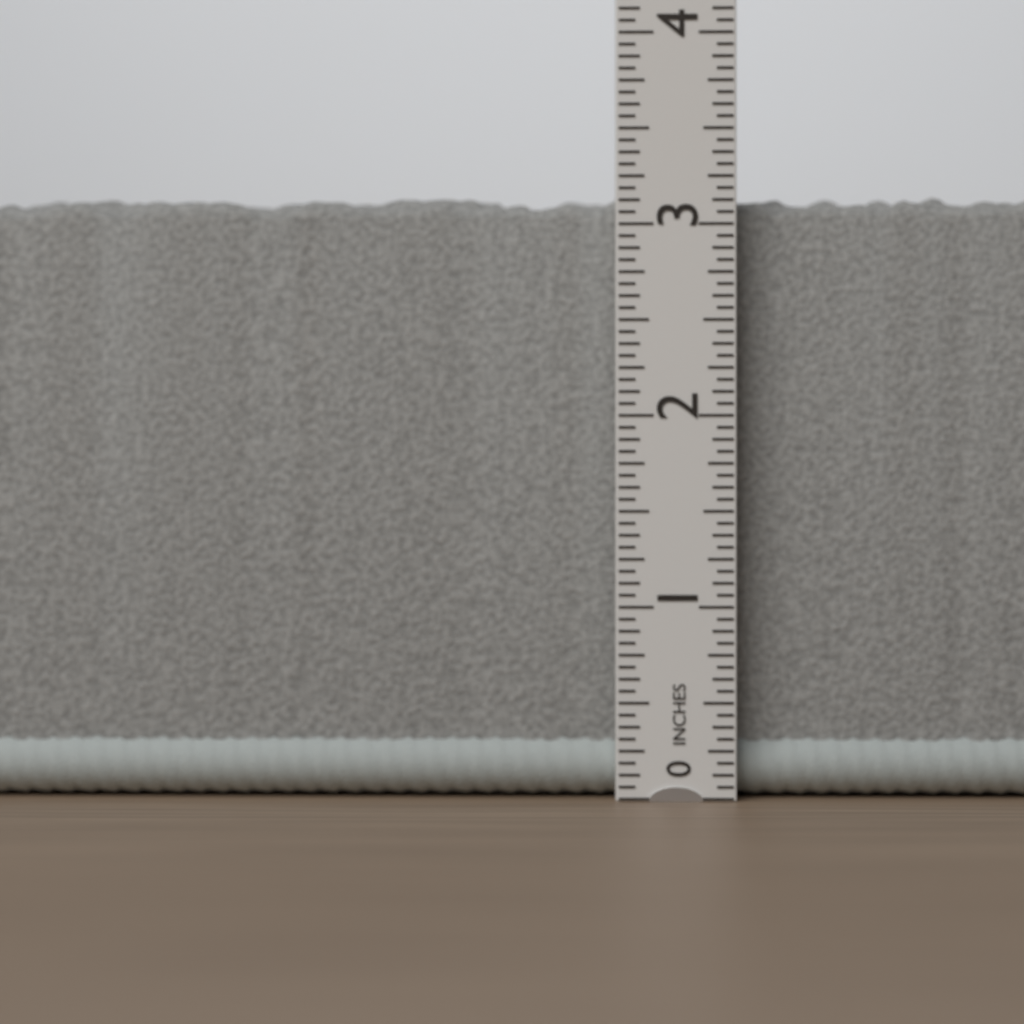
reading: 3.1875 in
